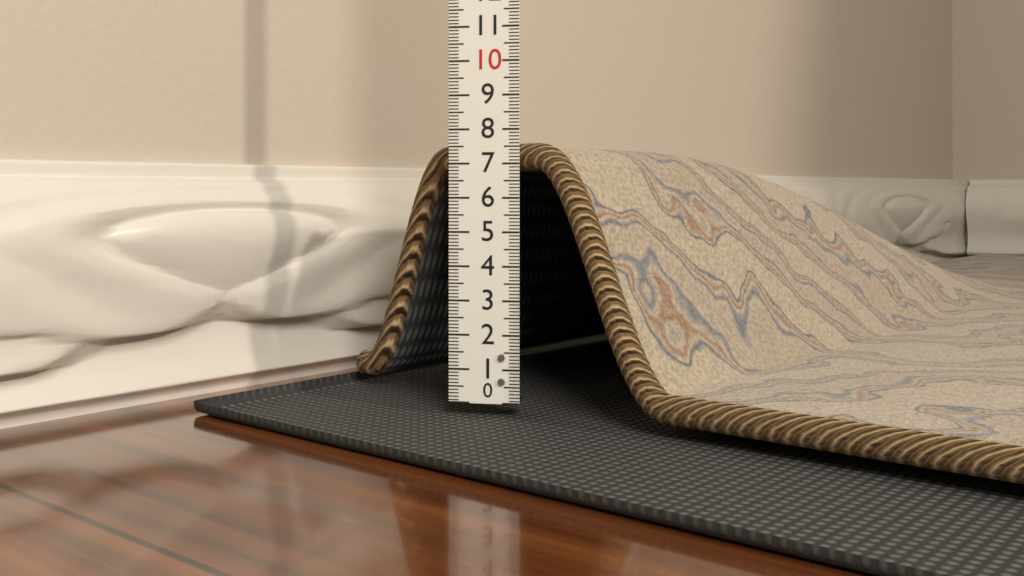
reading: 7.6 (no unit)
